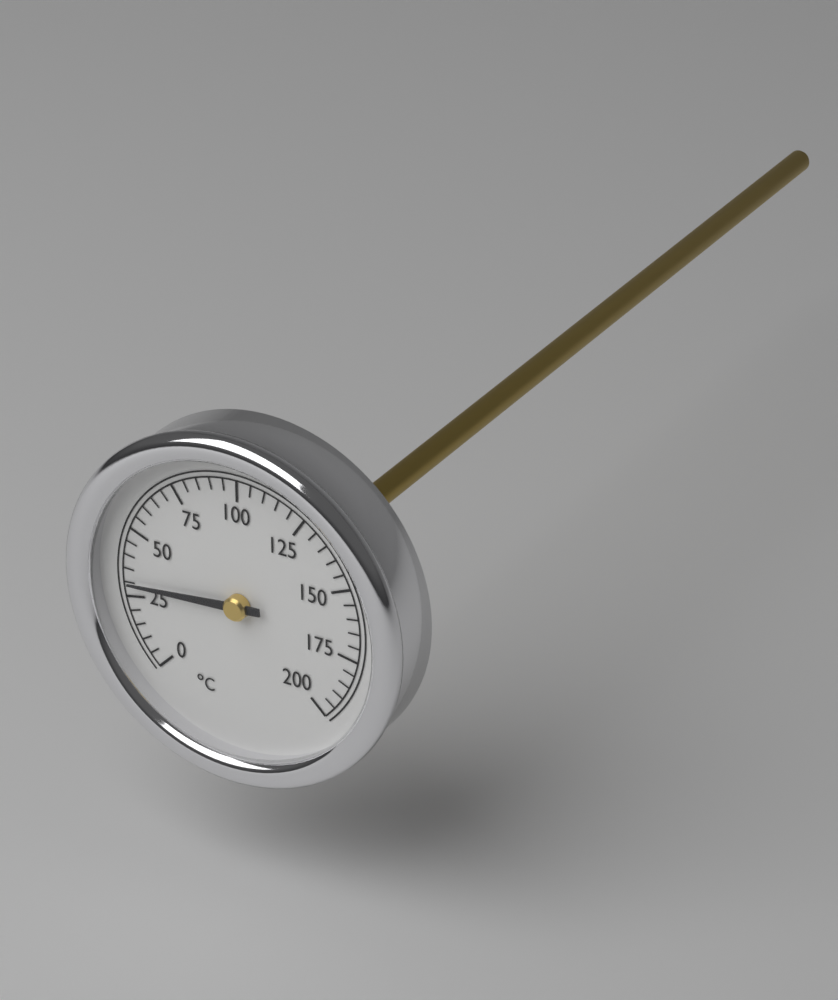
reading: 30 °C
